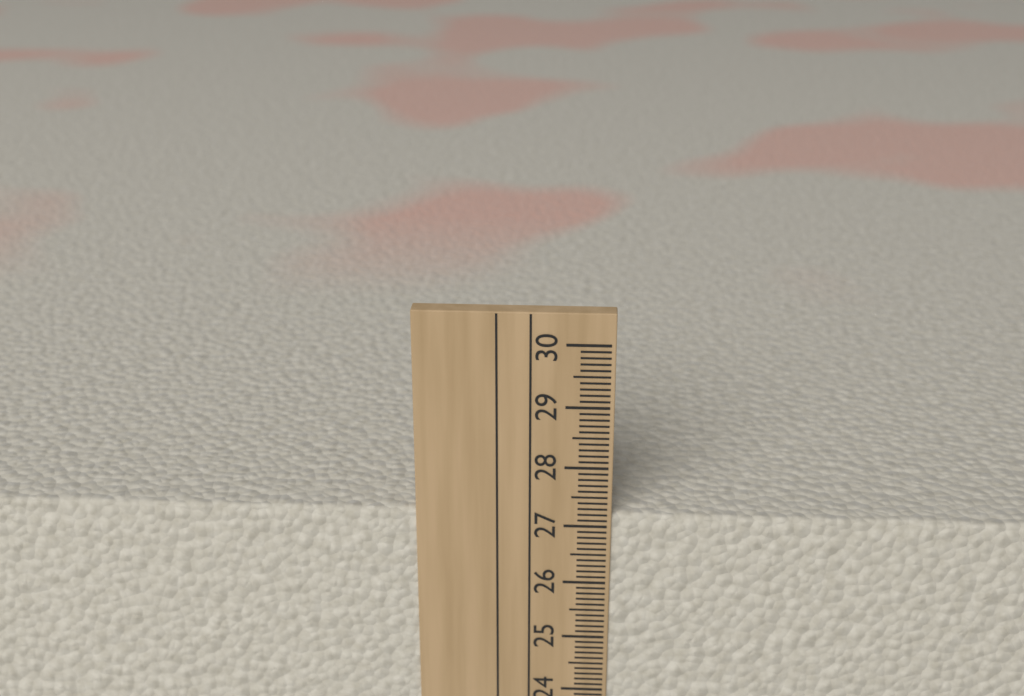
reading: 27.2 cm
